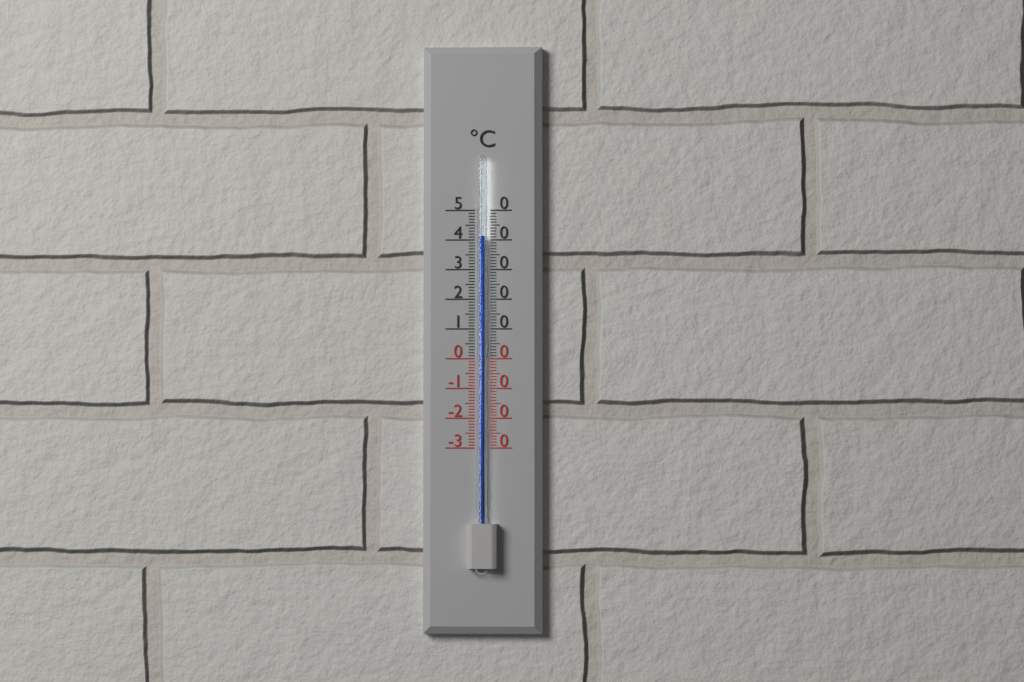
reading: 41 °C
